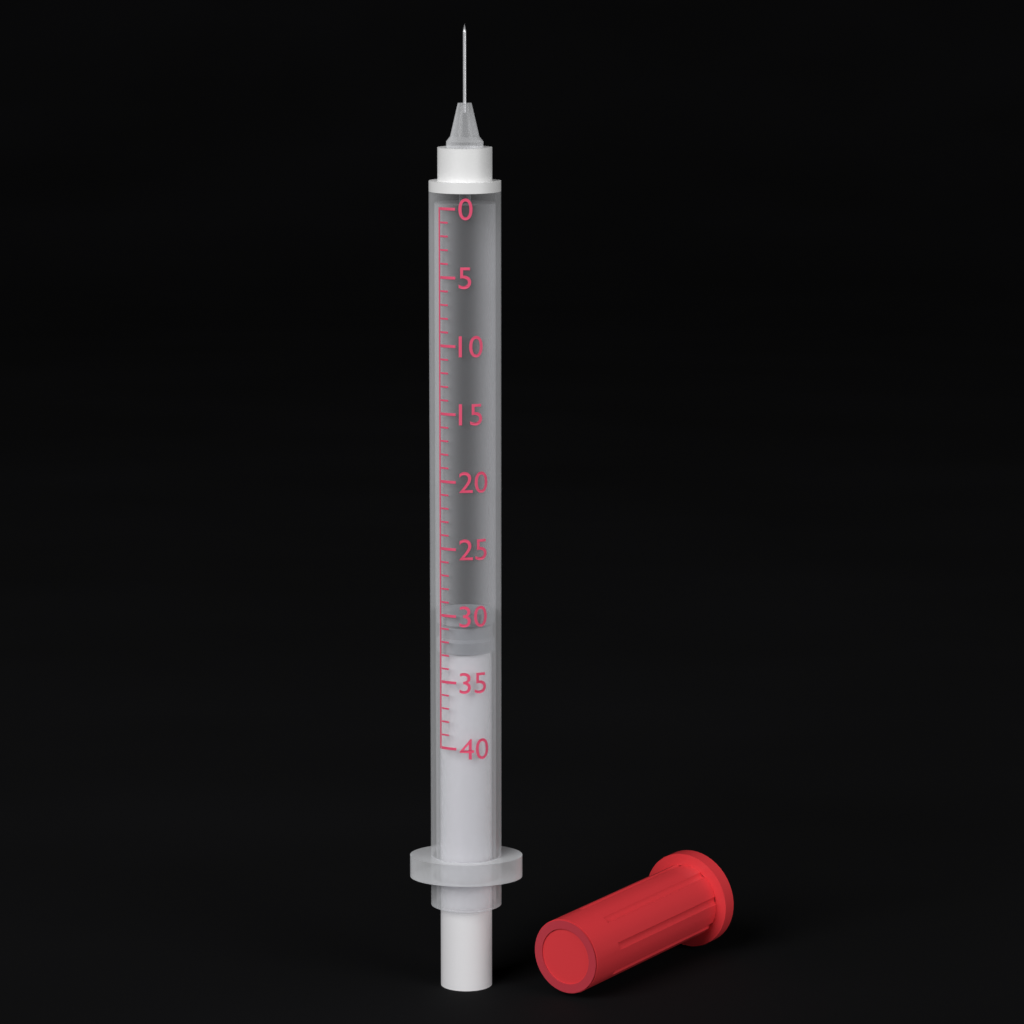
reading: 30 (no unit)
